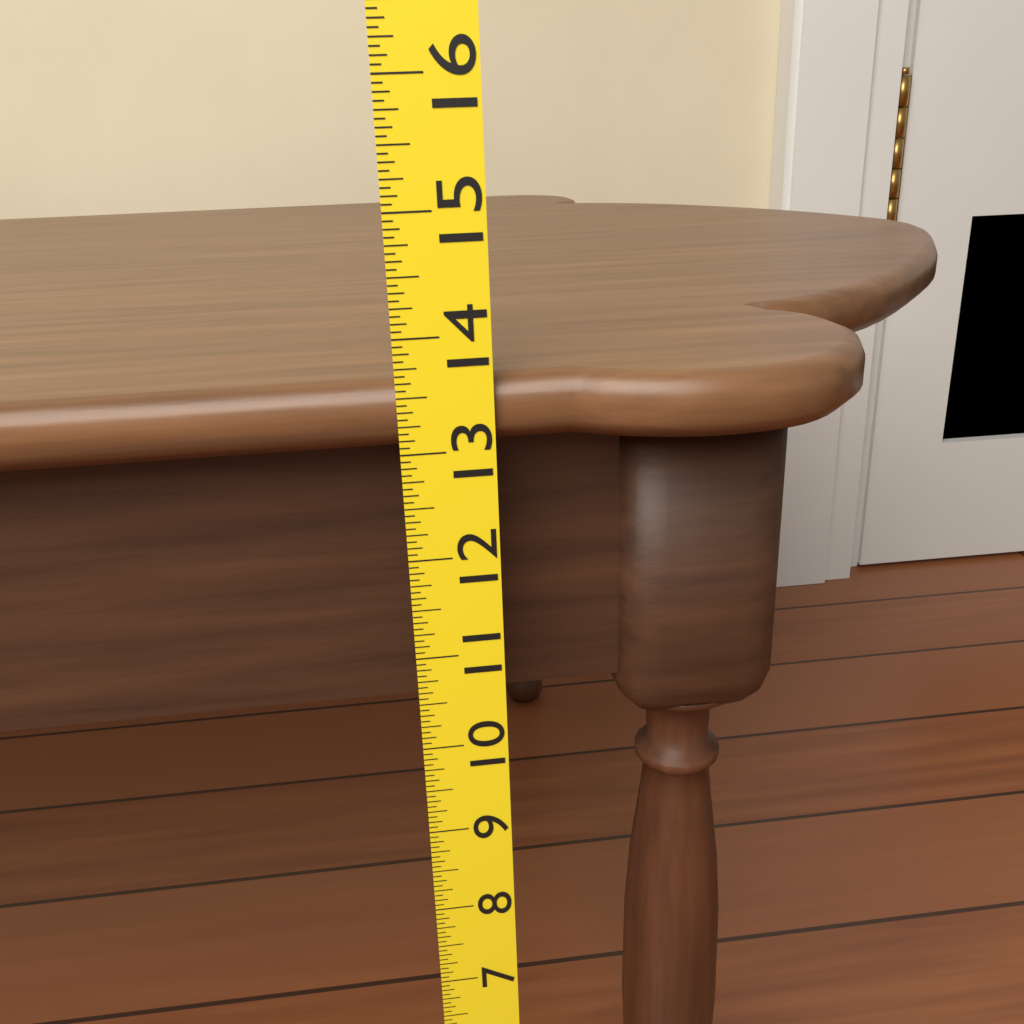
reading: 13.6250 (no unit)
